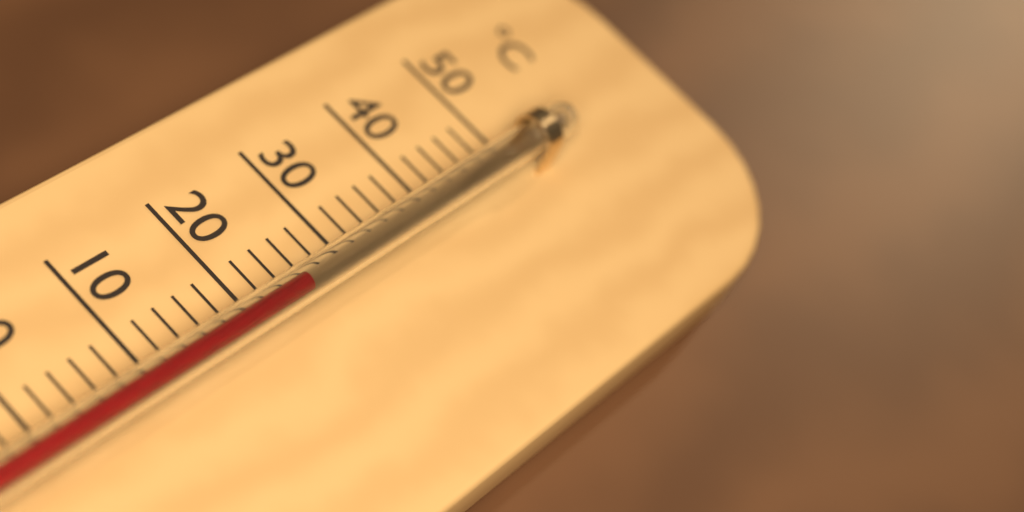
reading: 24 °C
